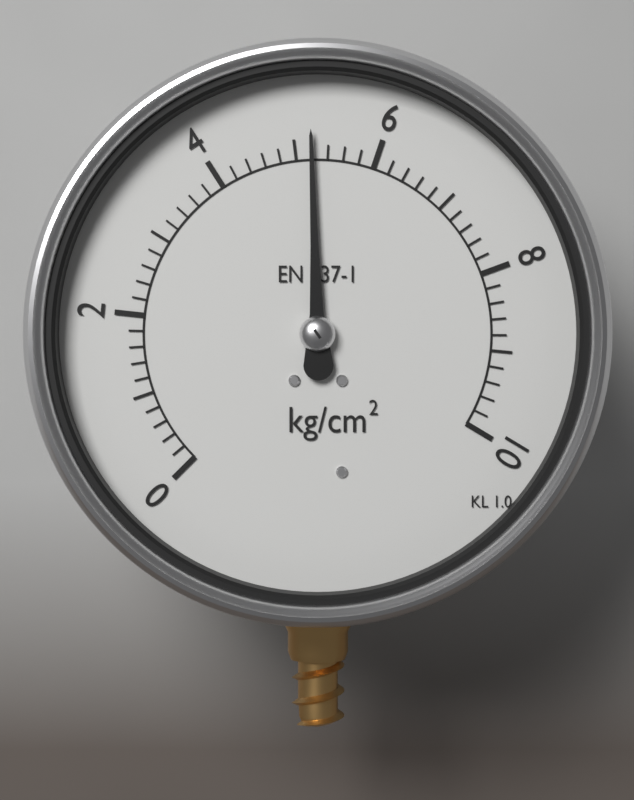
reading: 5.2 kg/cm²
